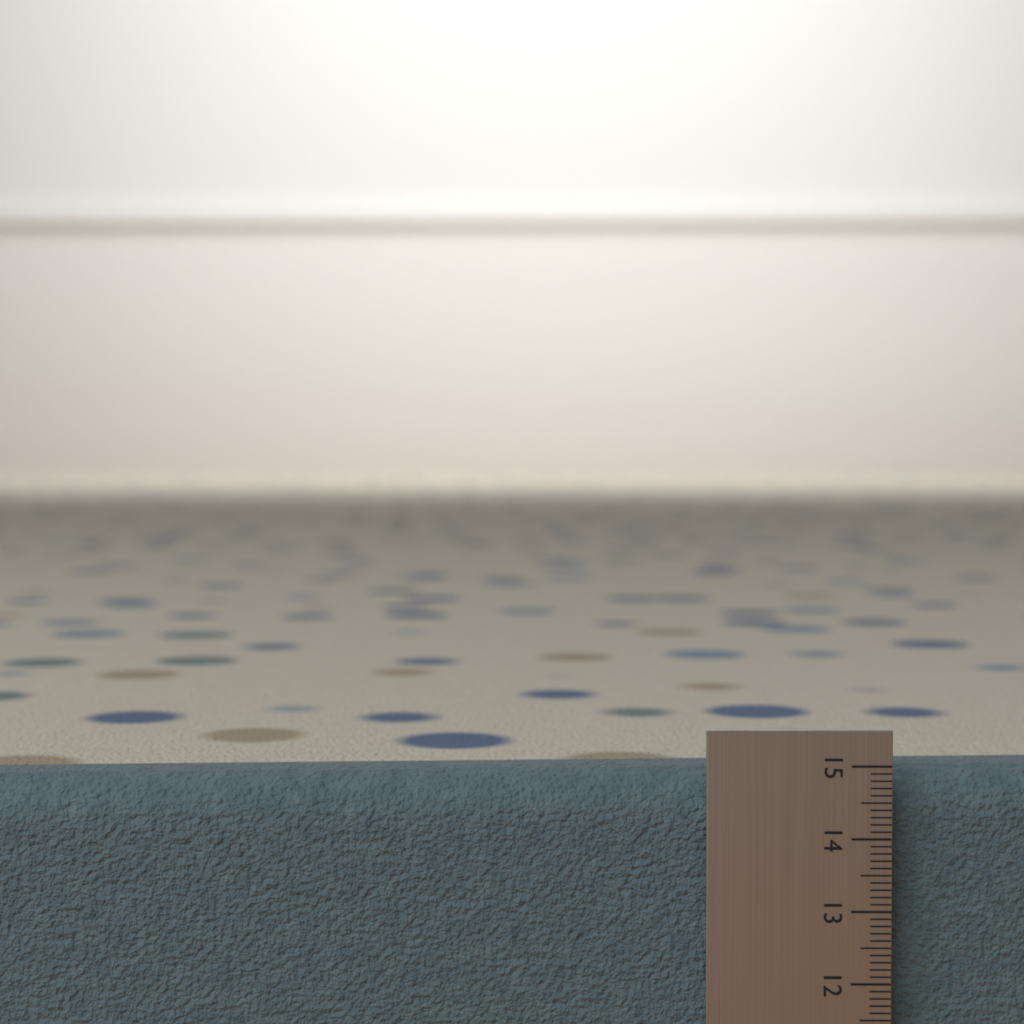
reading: 14.9 (no unit)
